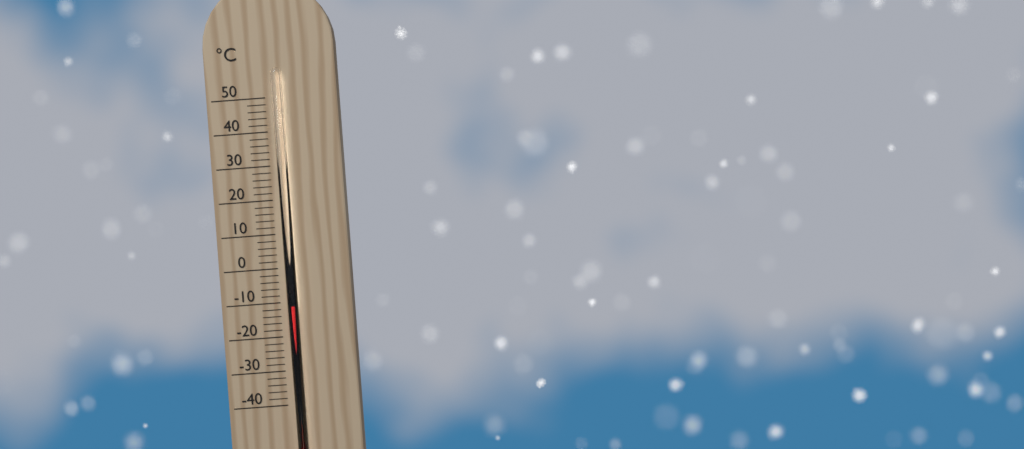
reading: -11 °C
